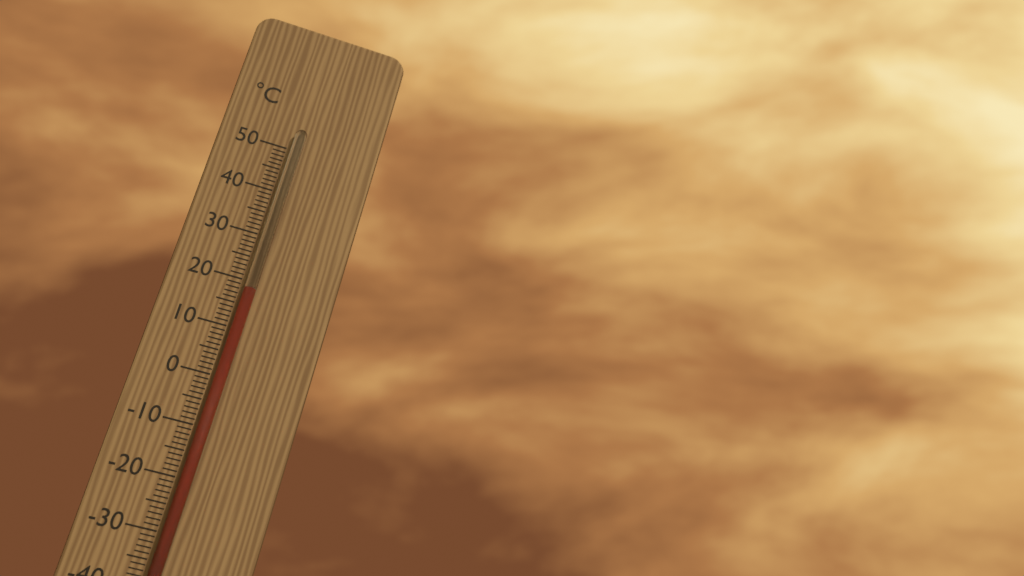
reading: 18 °C
